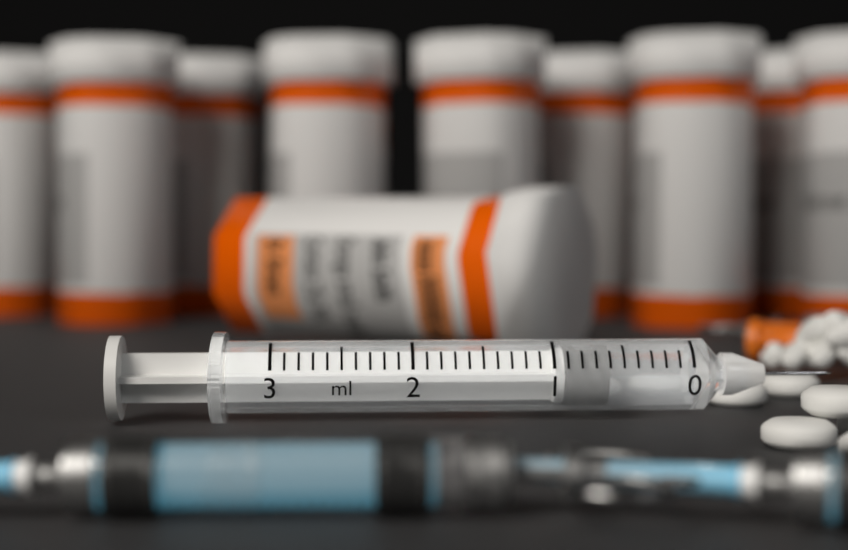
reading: 0.6 ml
